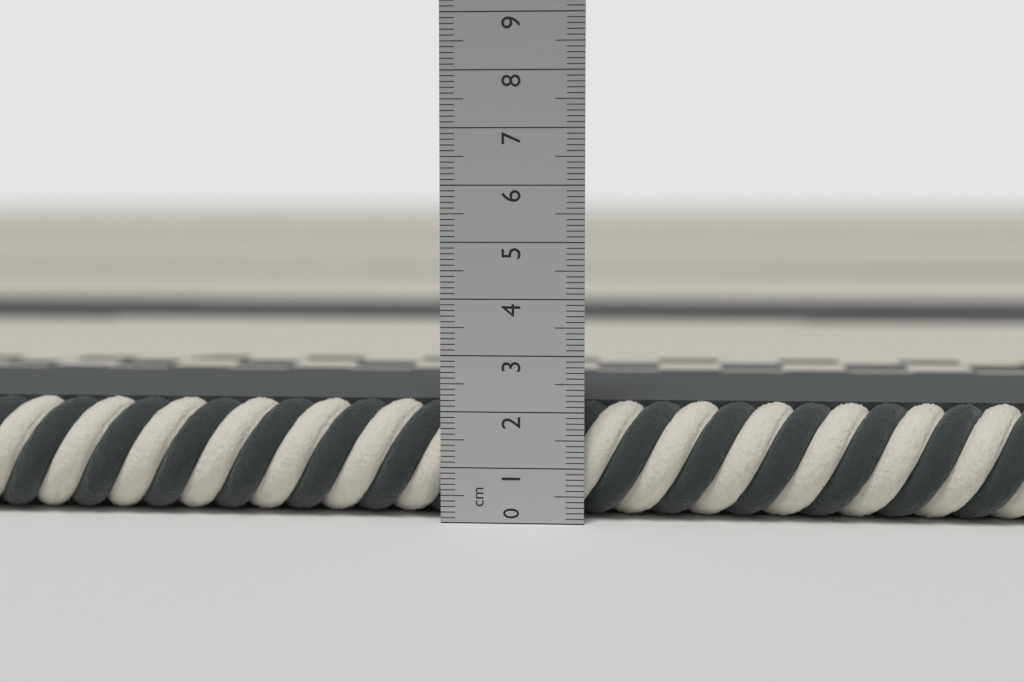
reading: 2.1 cm
